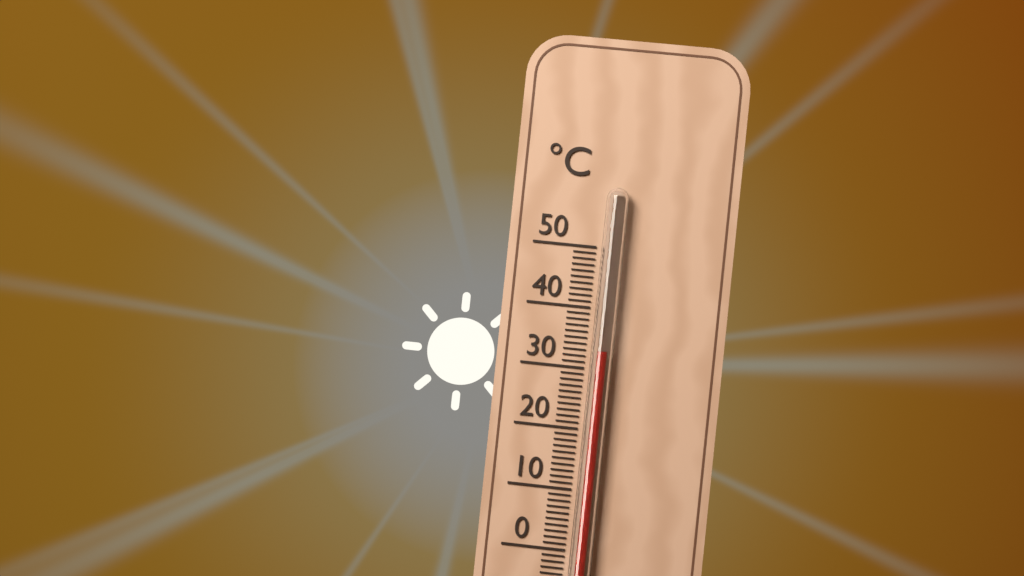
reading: 33 °C
